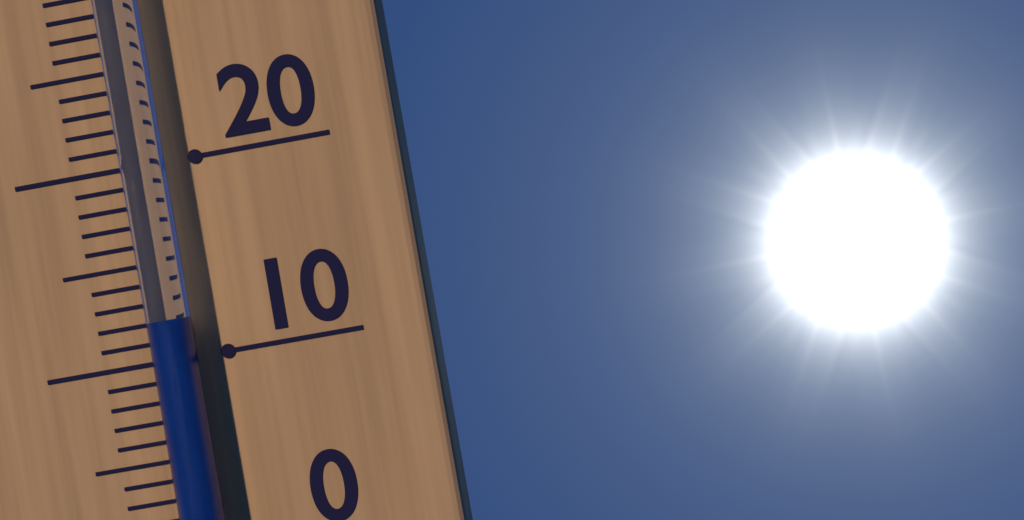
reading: 12 °C
